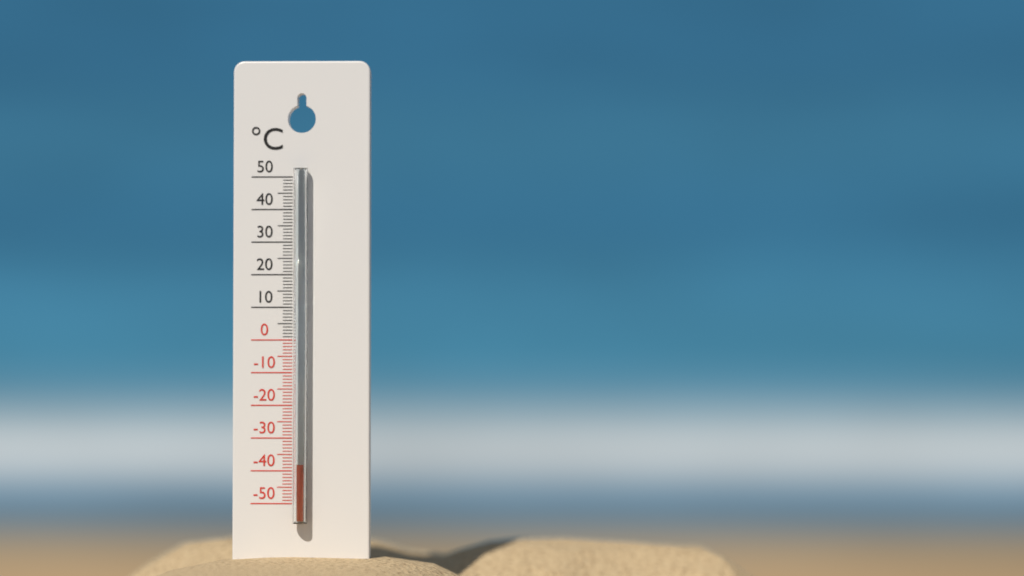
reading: -38 °C
